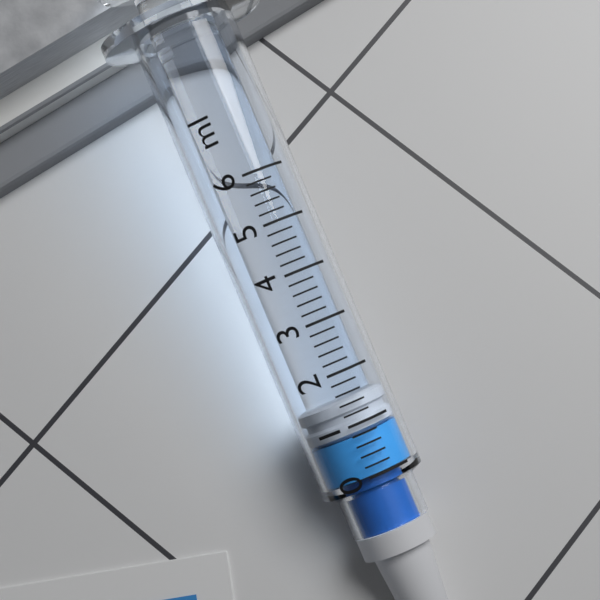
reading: 0.8 ml
